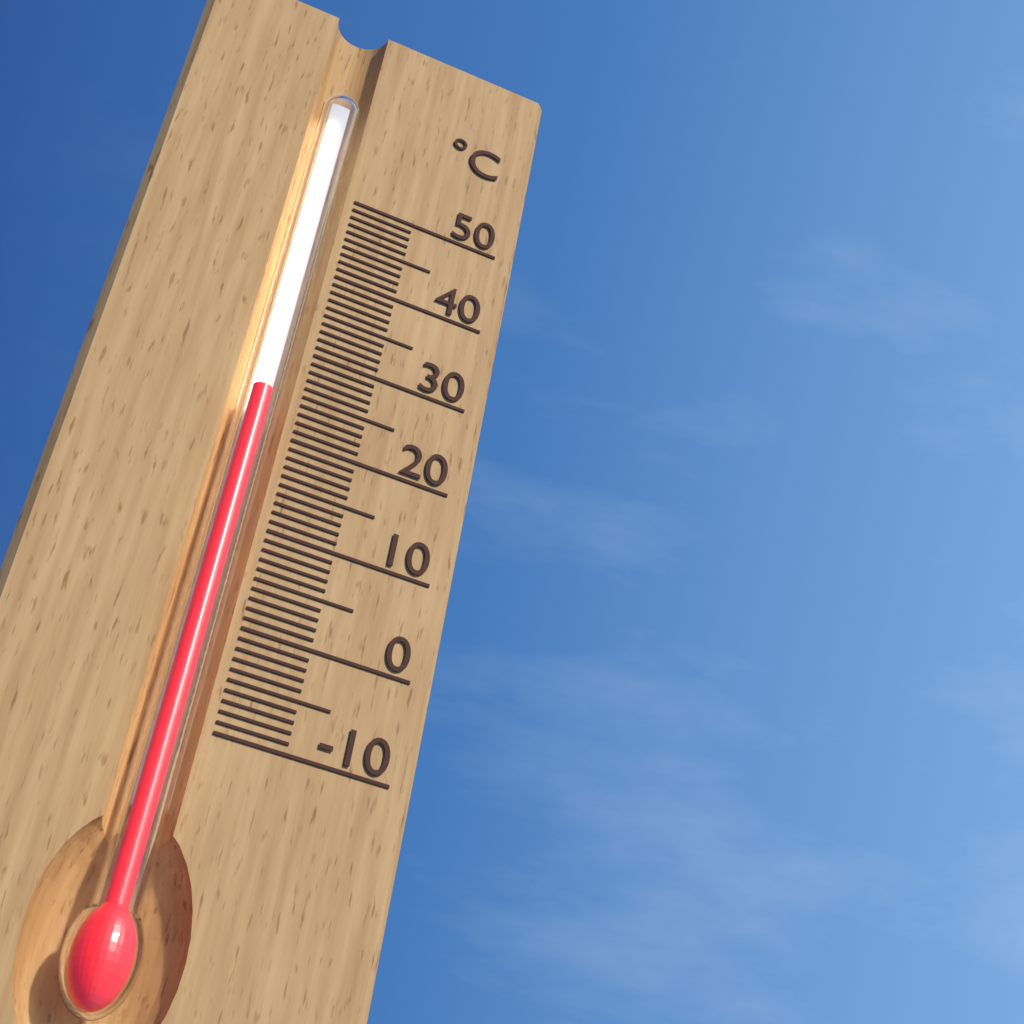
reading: 24 °C
